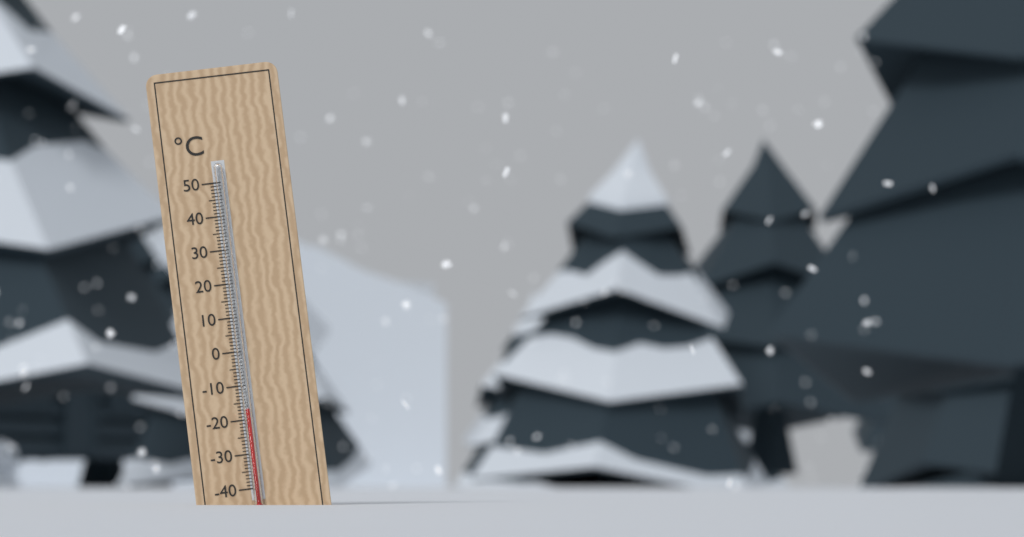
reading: -17 °C
